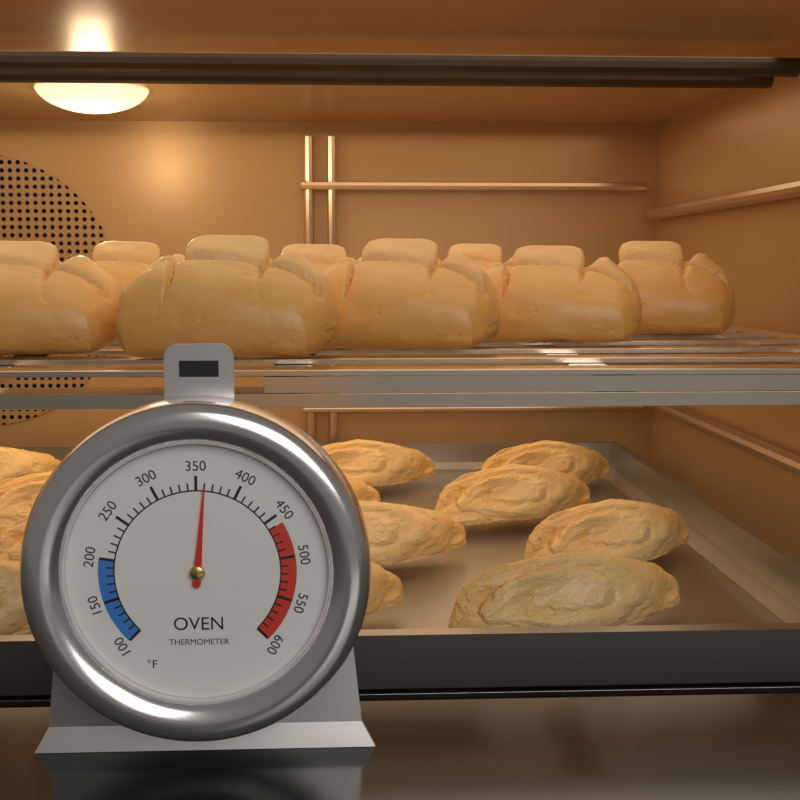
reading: 360 °F
